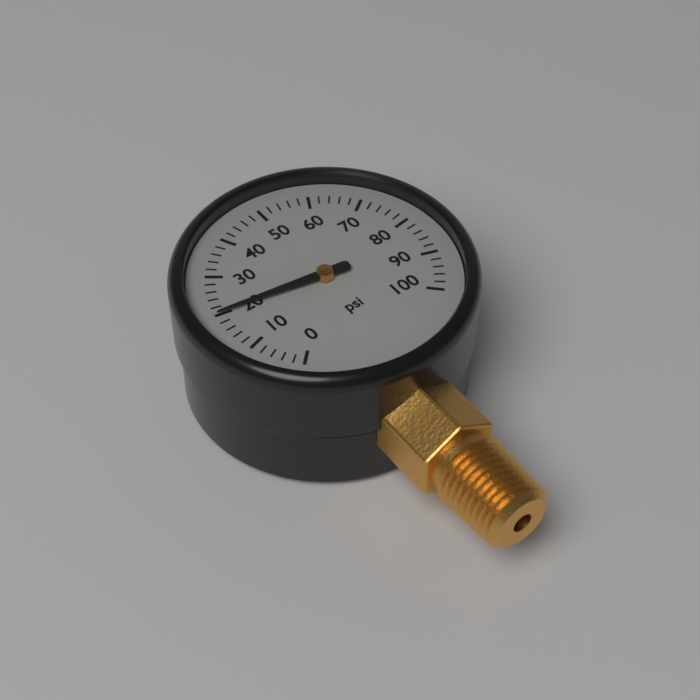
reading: 20 psi
